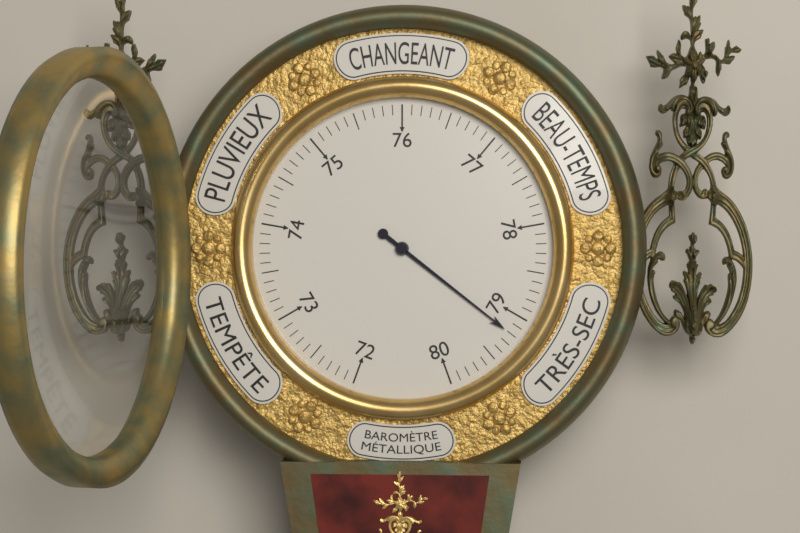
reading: 79.2 (no unit)
